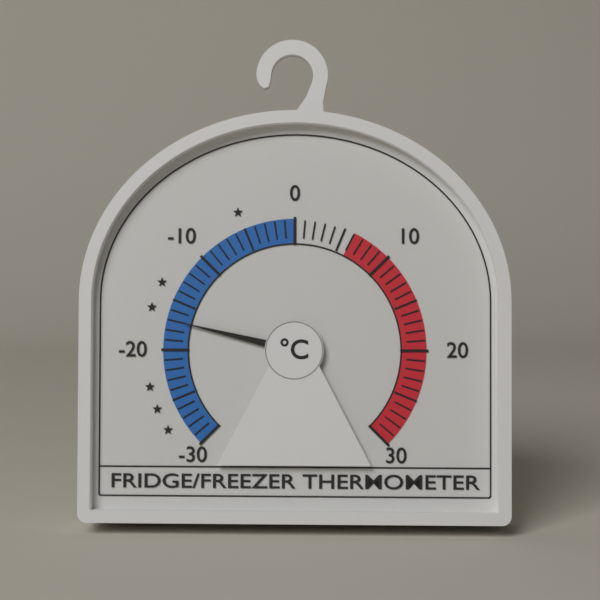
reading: -17 °C
